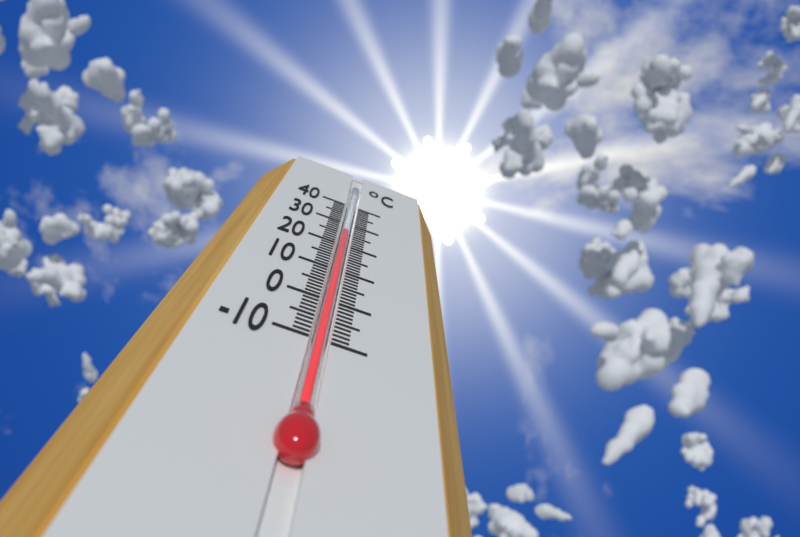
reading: 26 °C
